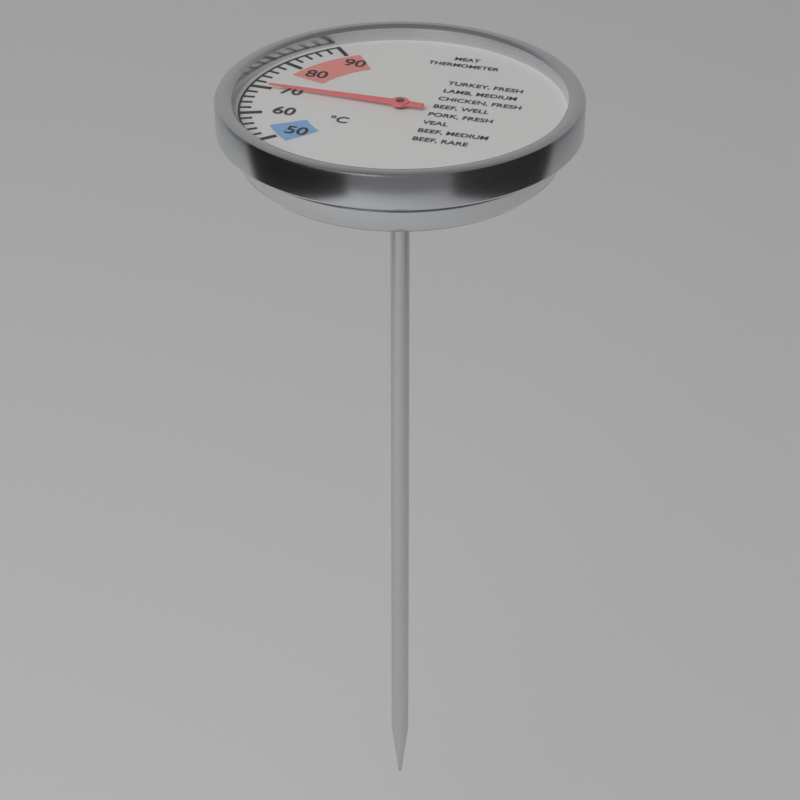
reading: 70 °C
